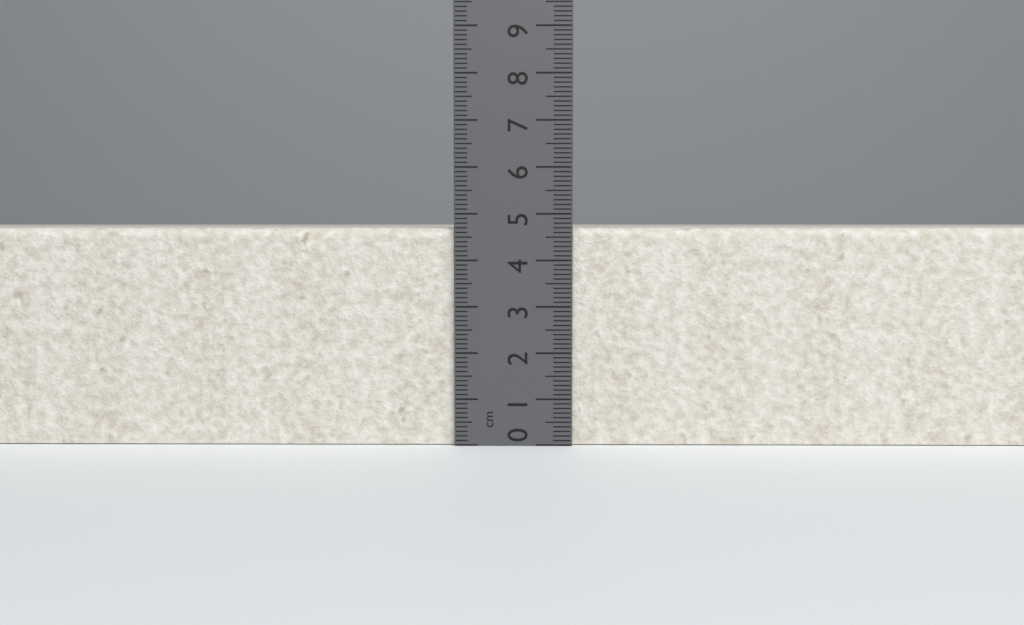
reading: 4.7 cm
